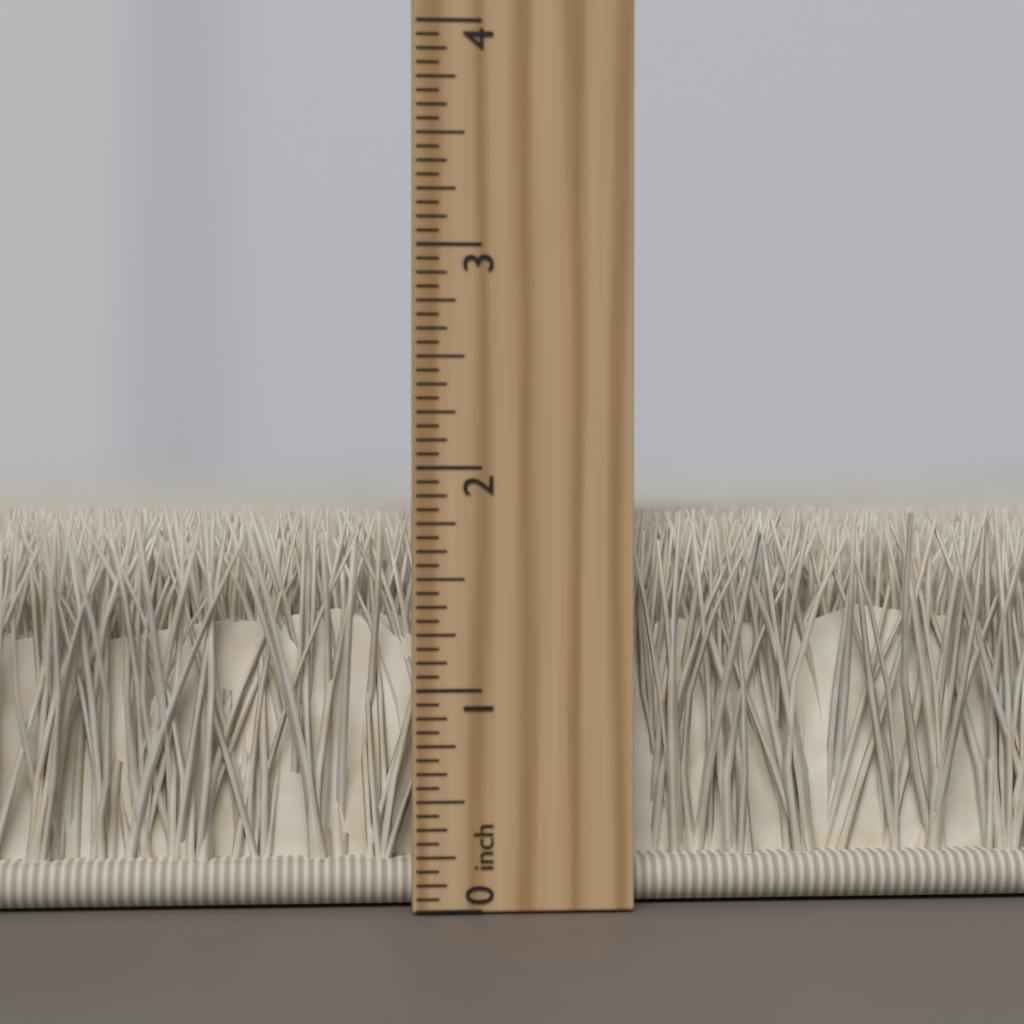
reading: 1.8125 inch
